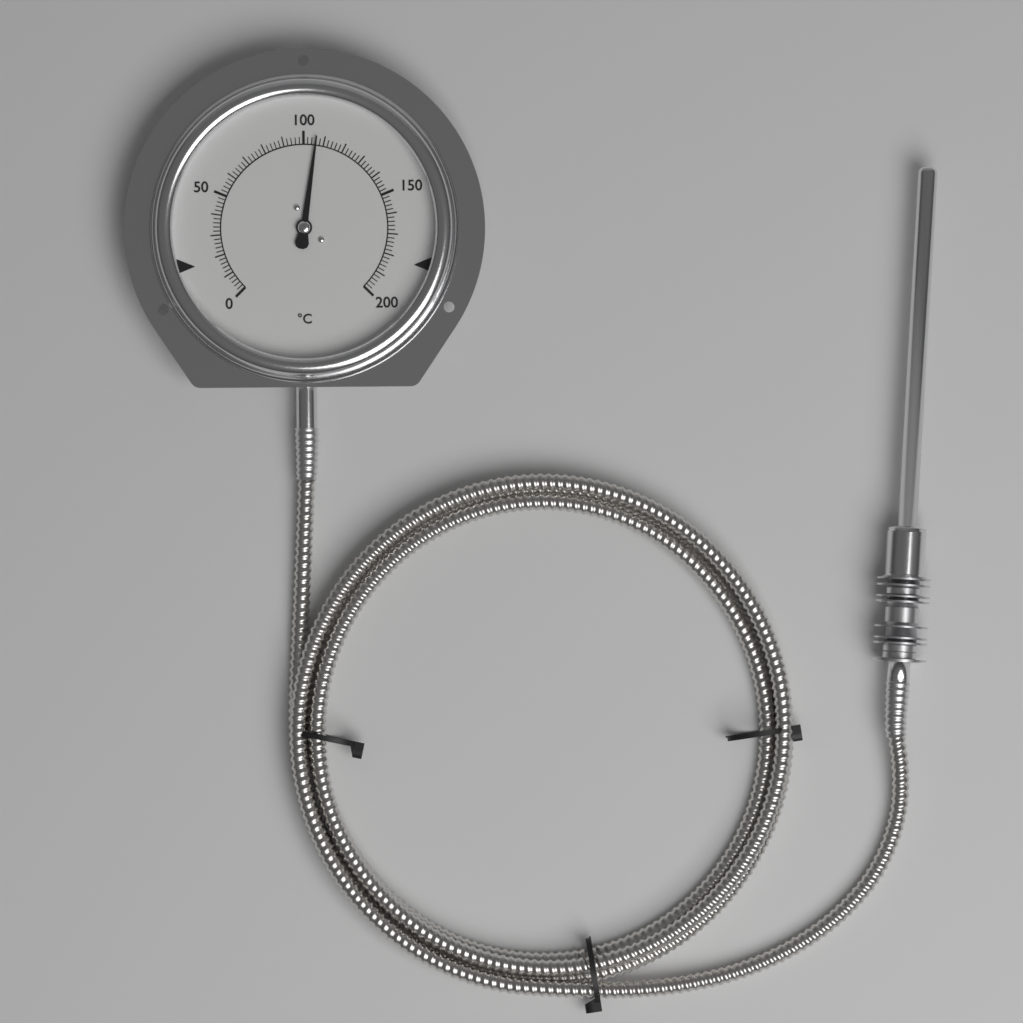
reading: 106 °C
